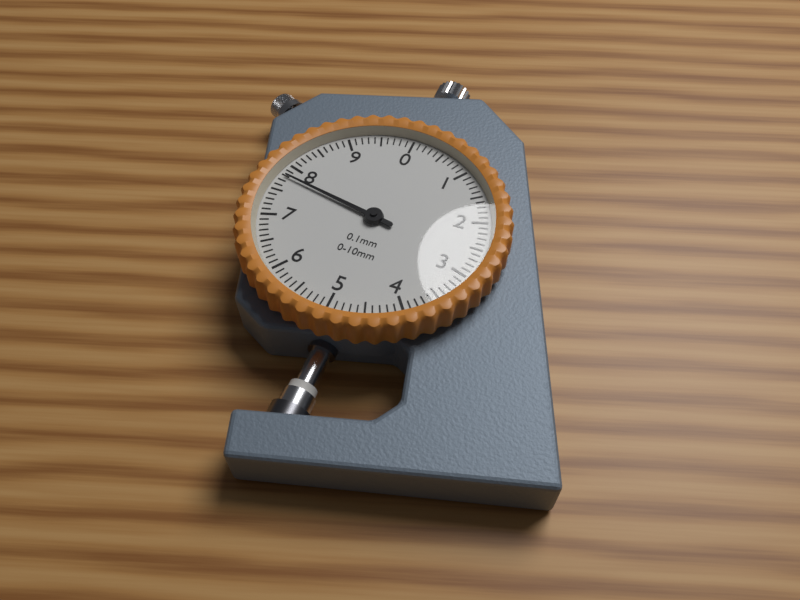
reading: 7.8 mm
